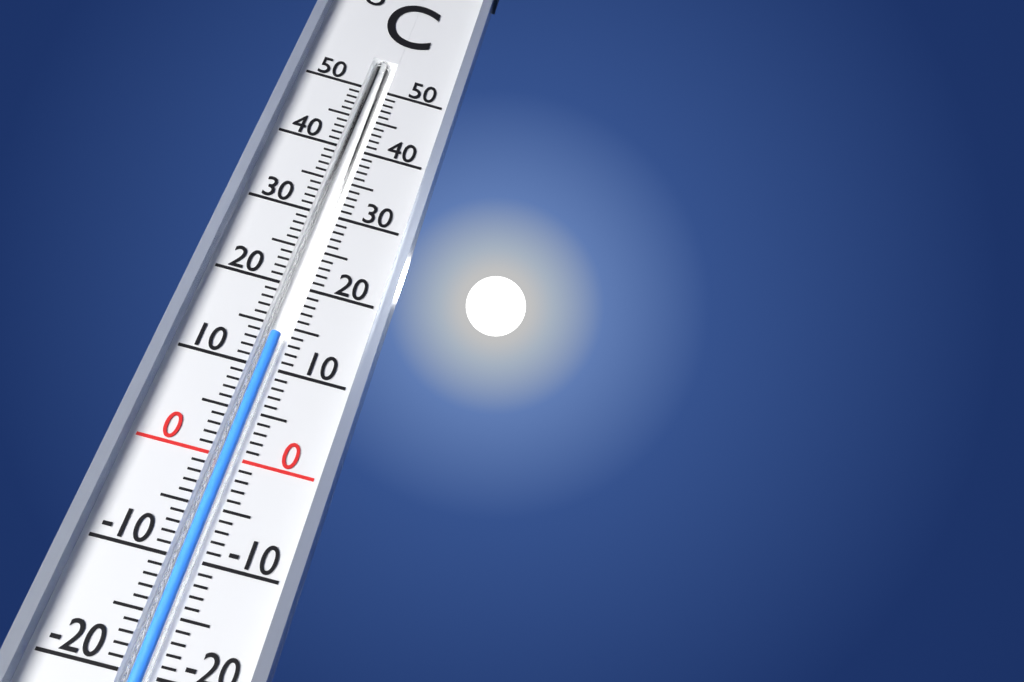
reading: 14 °C
